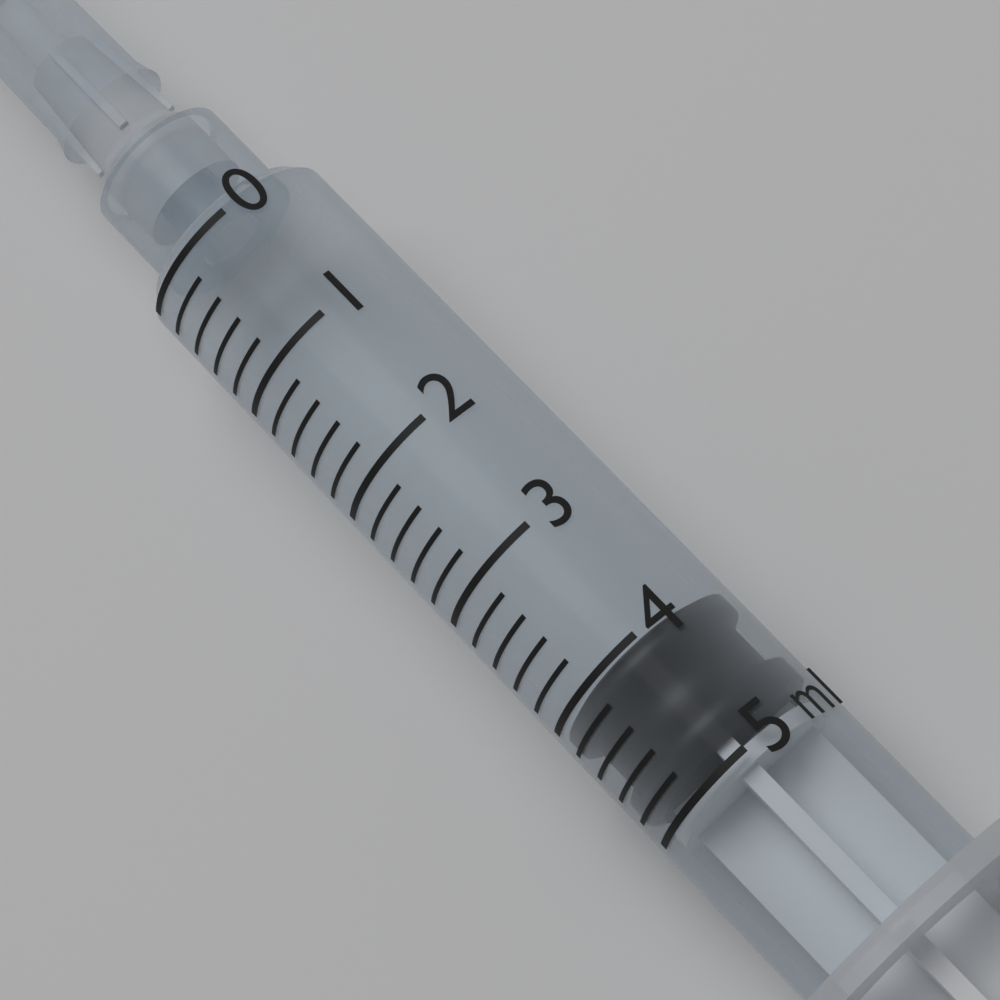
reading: 4.0 ml
